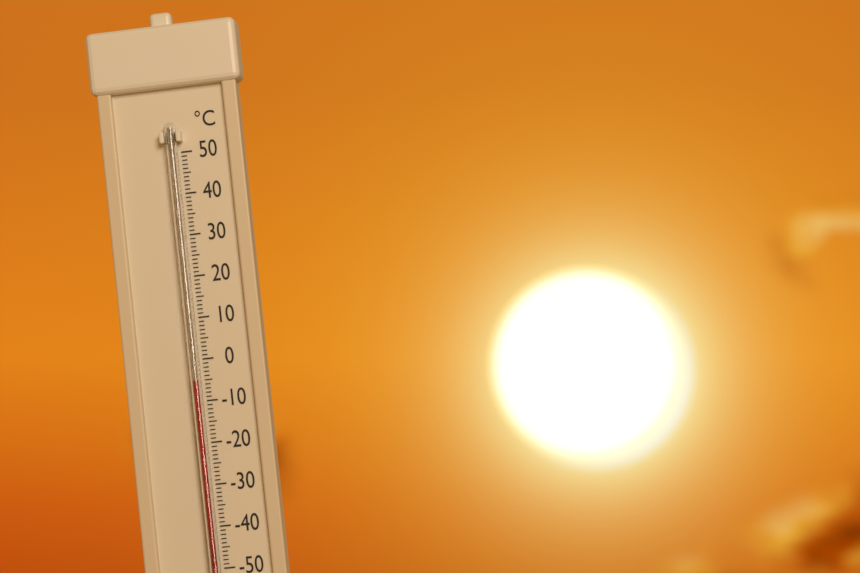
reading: -5 °C
